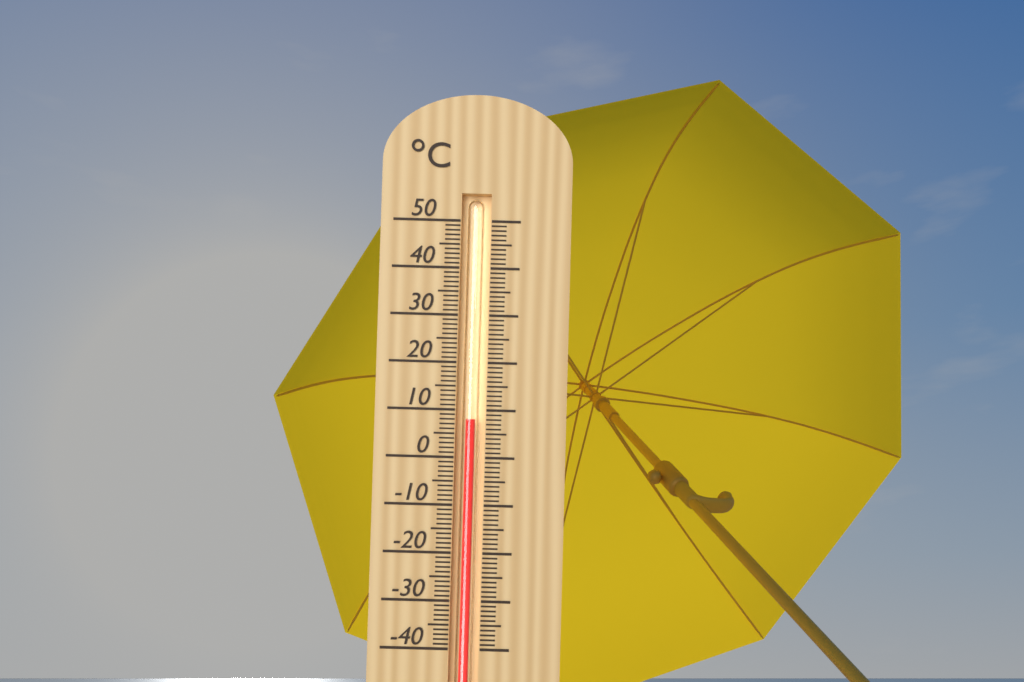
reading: 8 °C
